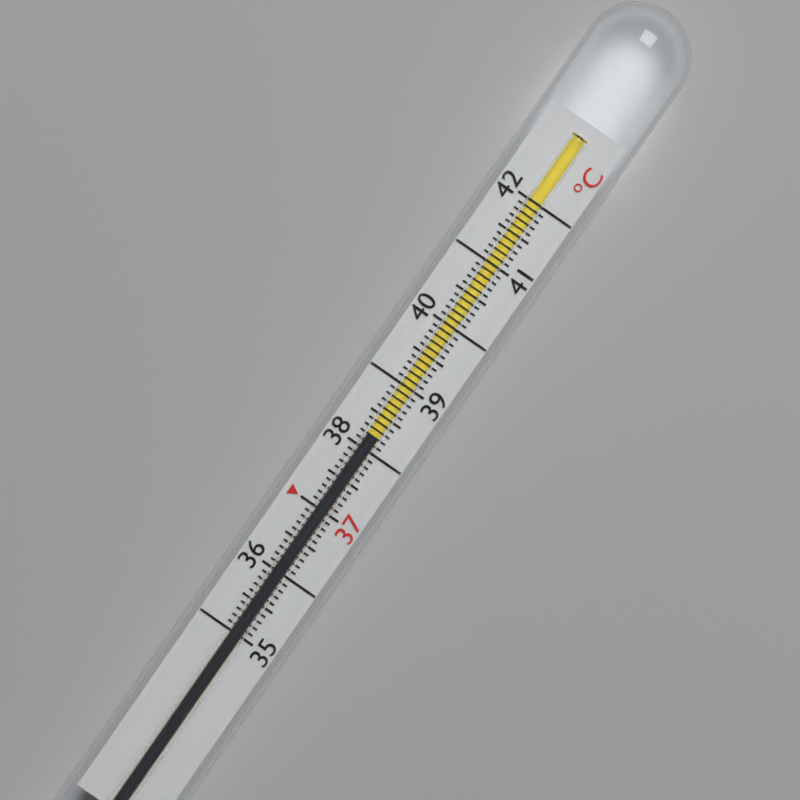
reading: 38.2 °C
